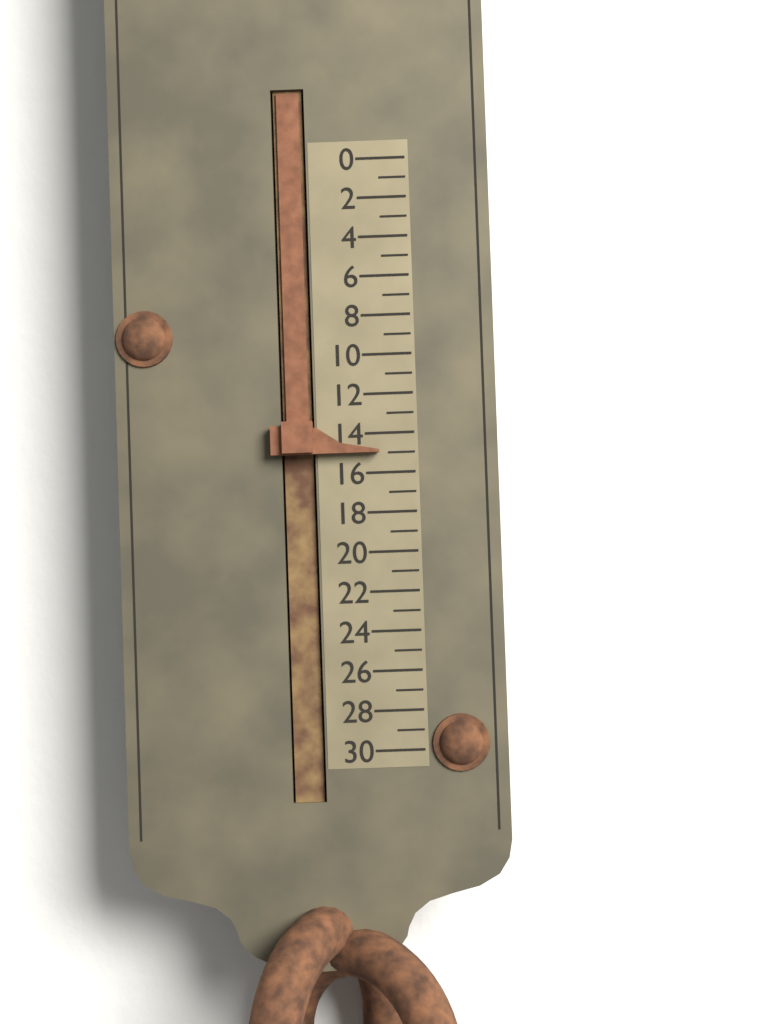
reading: 15 (no unit)
